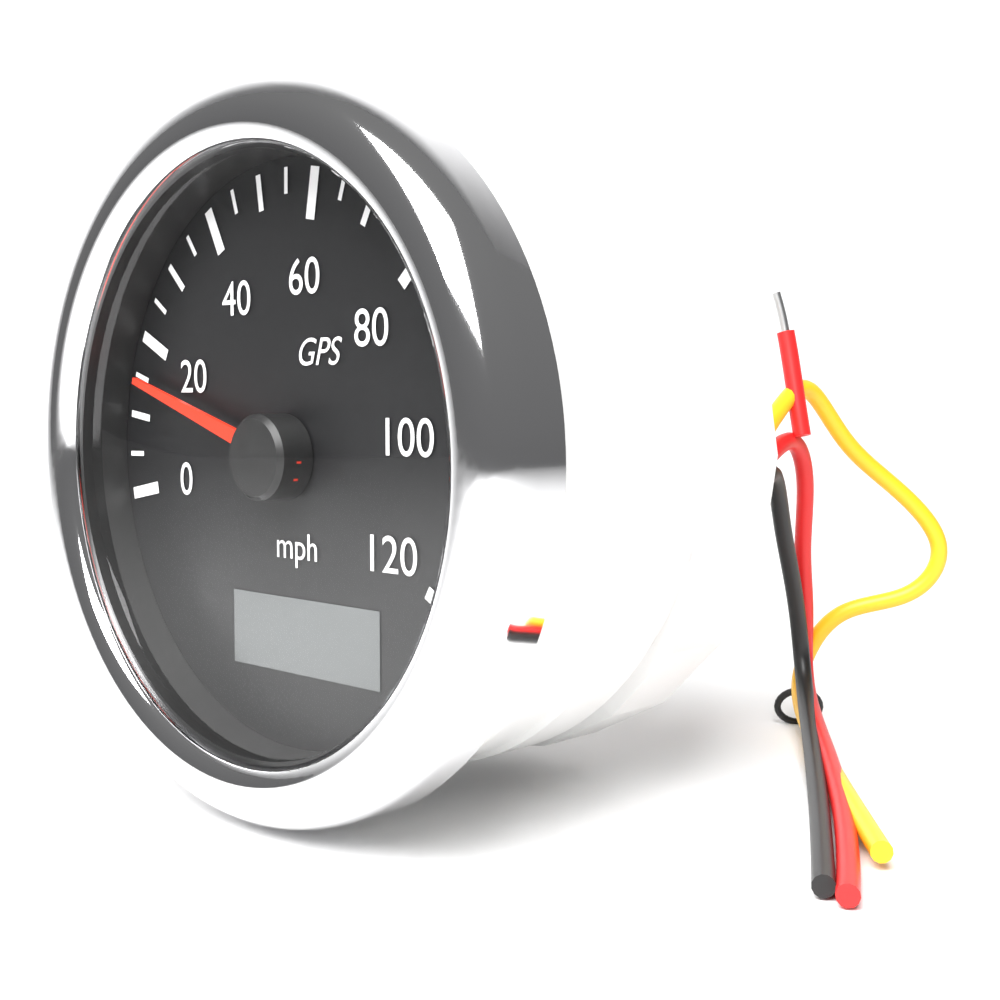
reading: 15 mph
